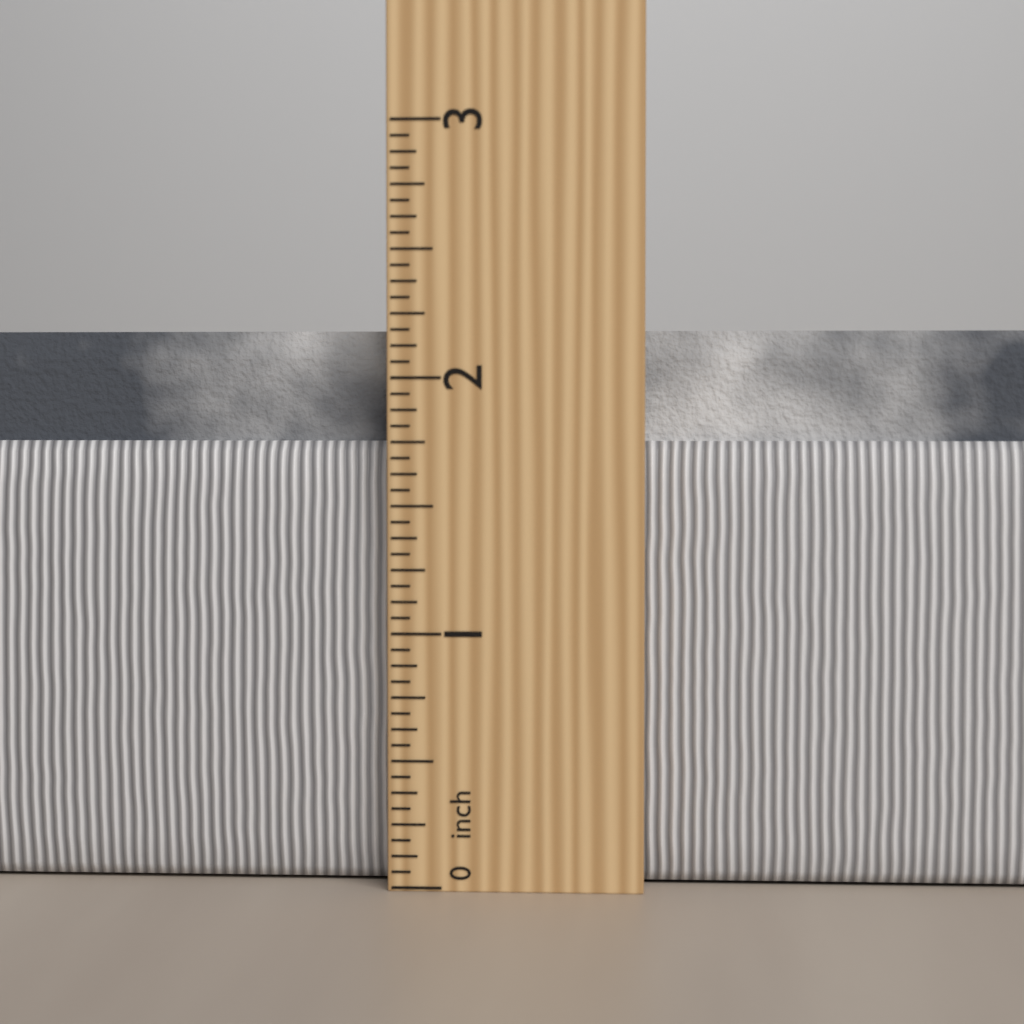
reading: 2.1875 in
